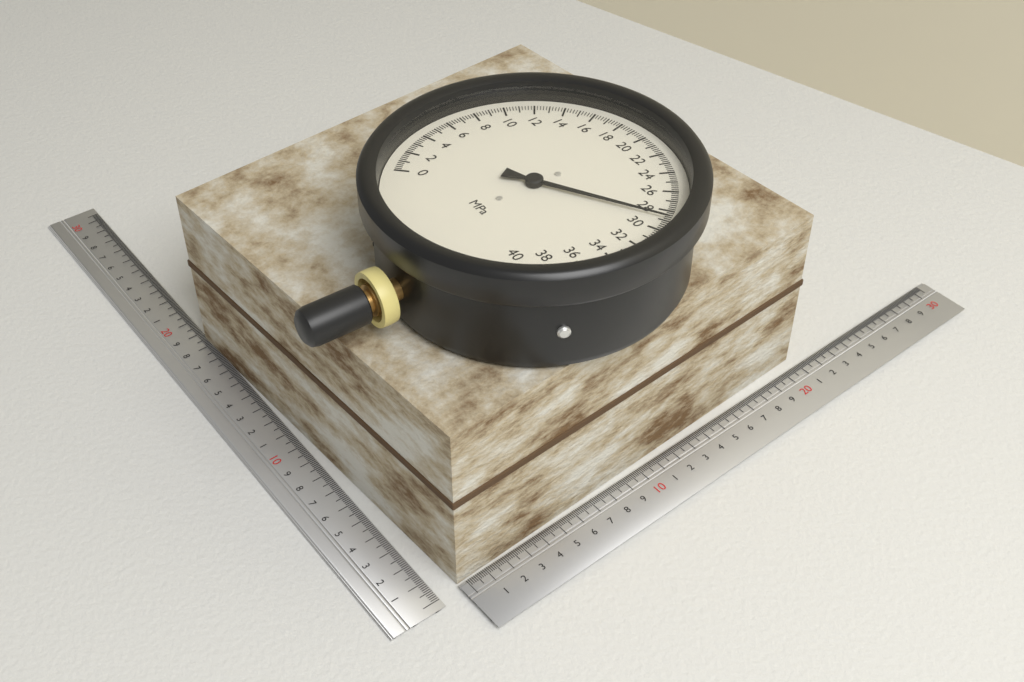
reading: 28.8 MPa
